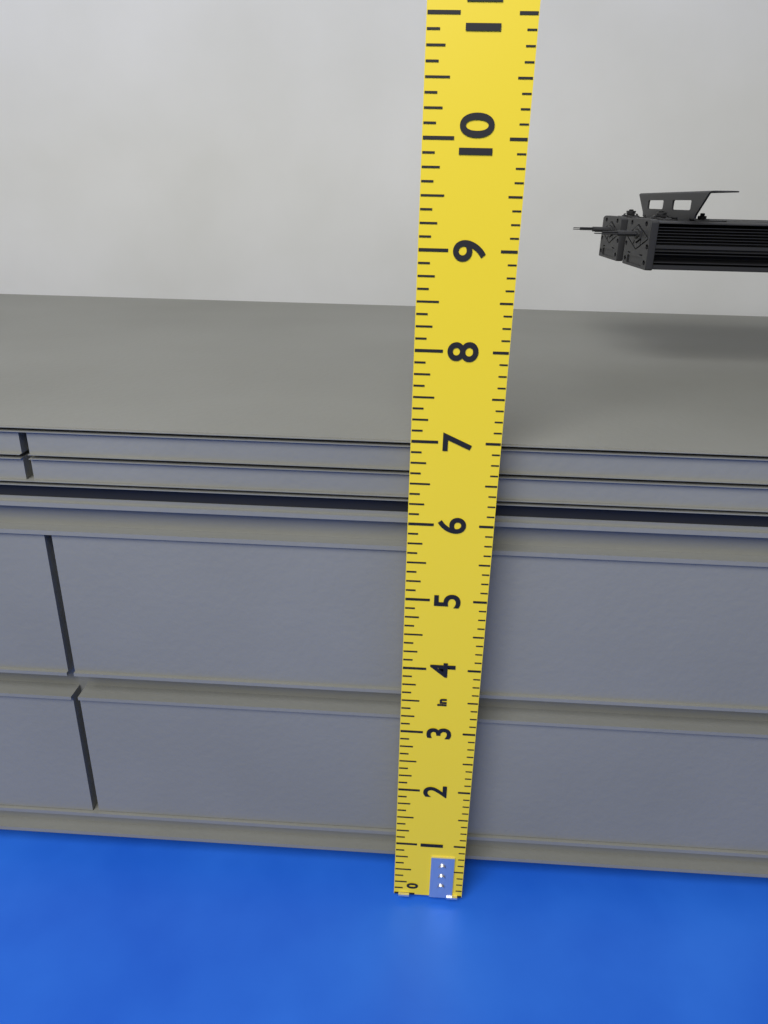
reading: 6.875 in
